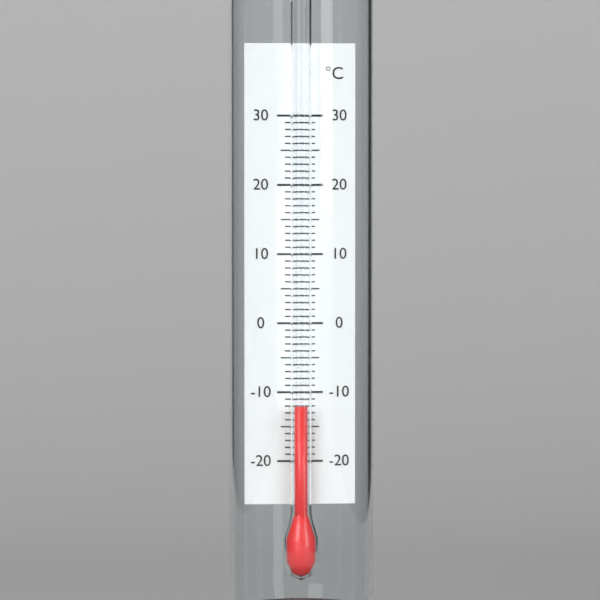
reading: -12 °C
